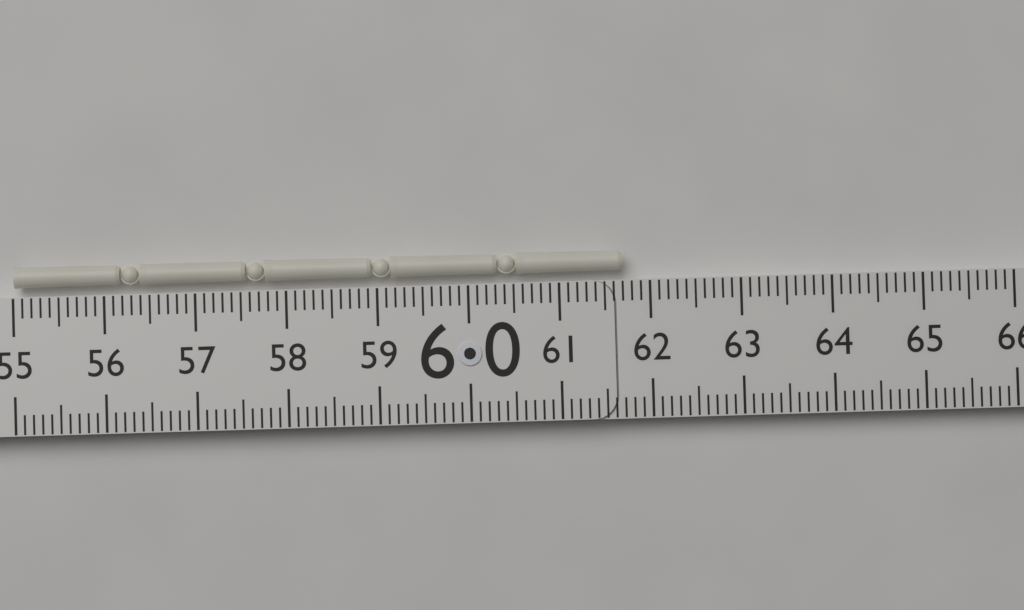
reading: 61.7 (no unit)
